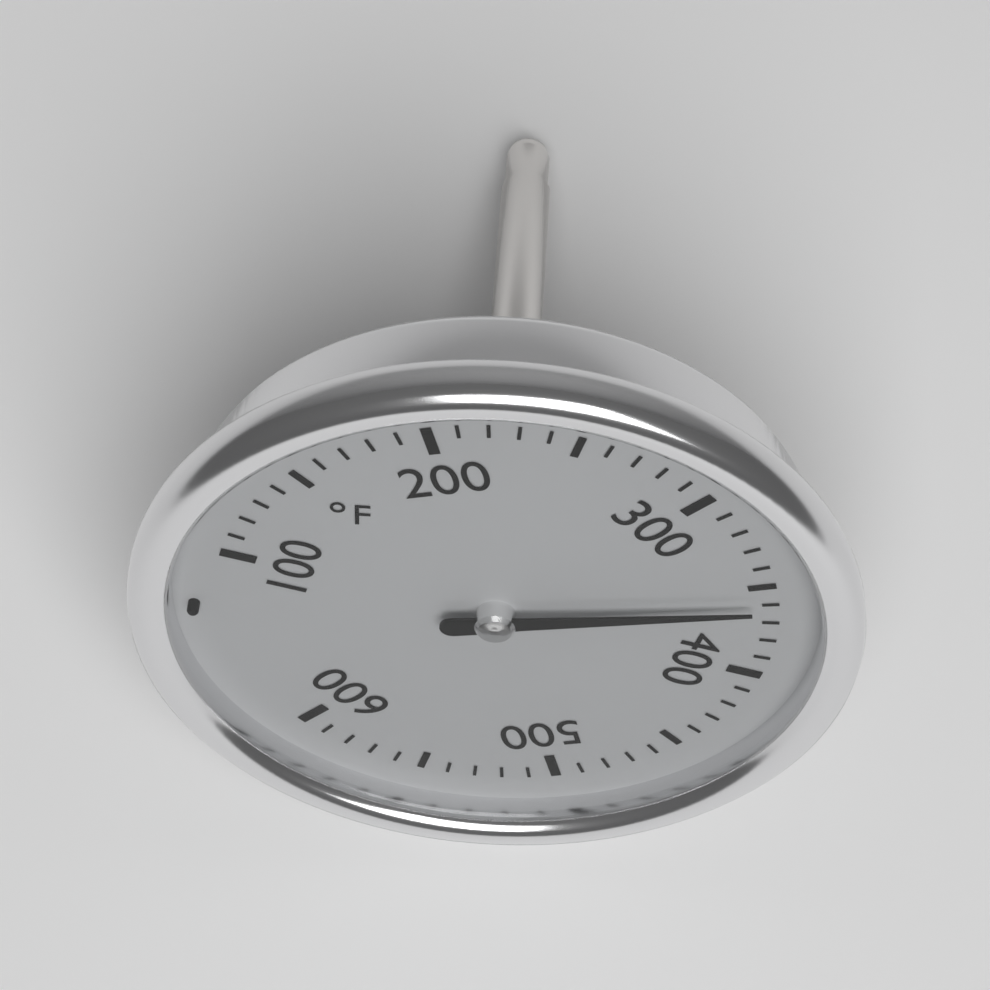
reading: 360 °F
